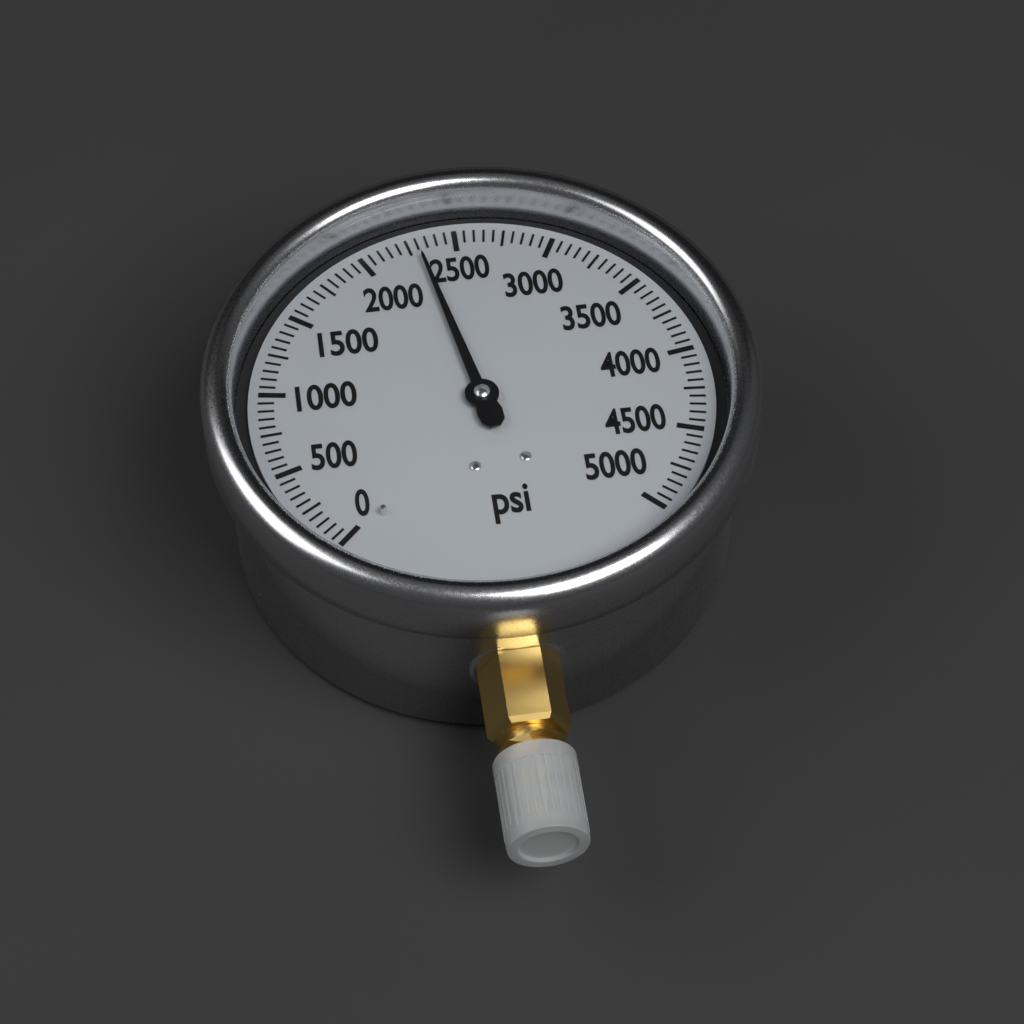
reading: 2300 psi
